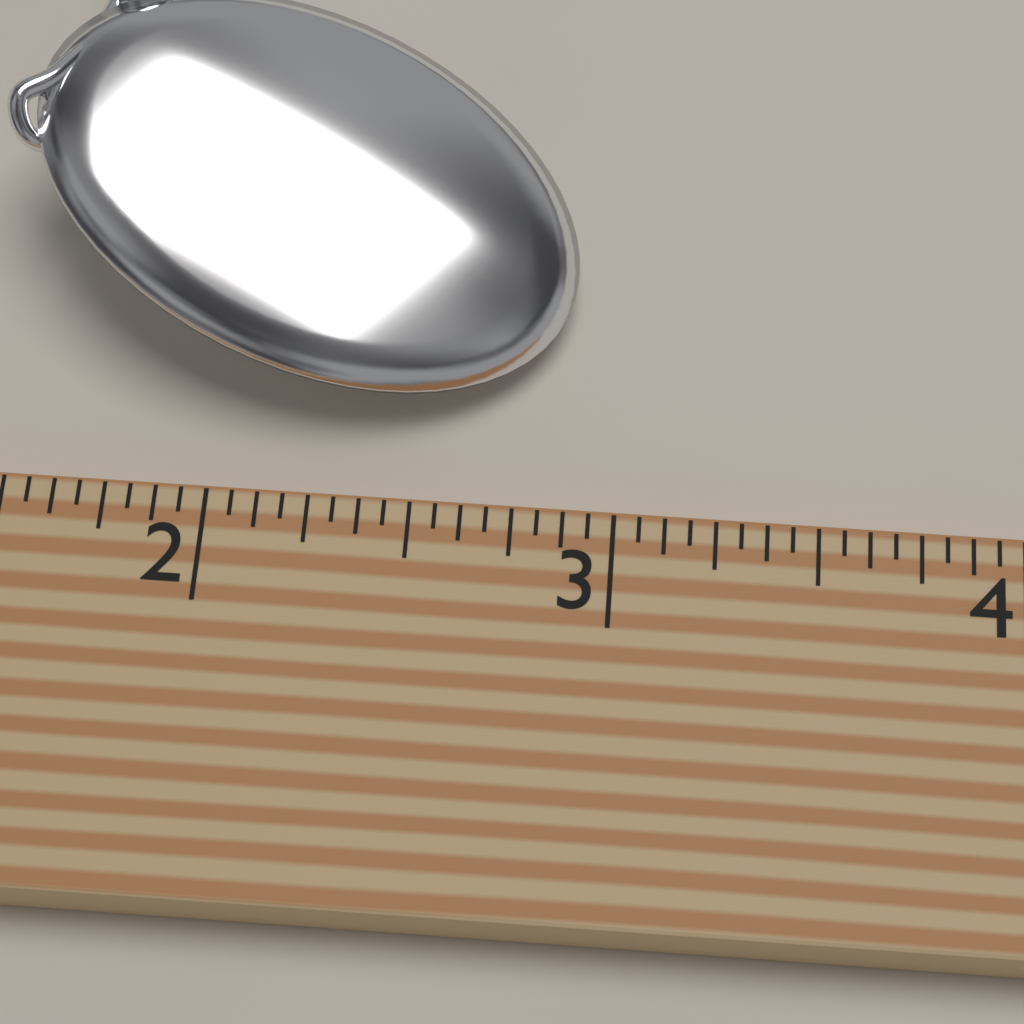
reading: 2.8750 (no unit)
